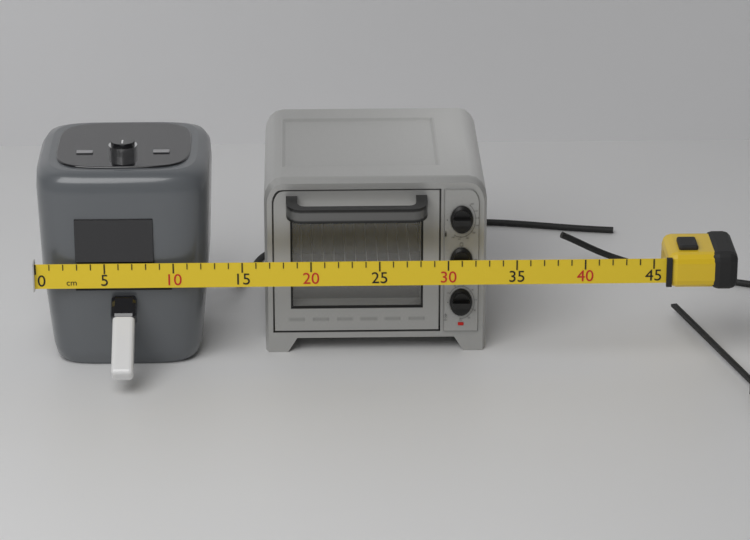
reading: 33 cm
